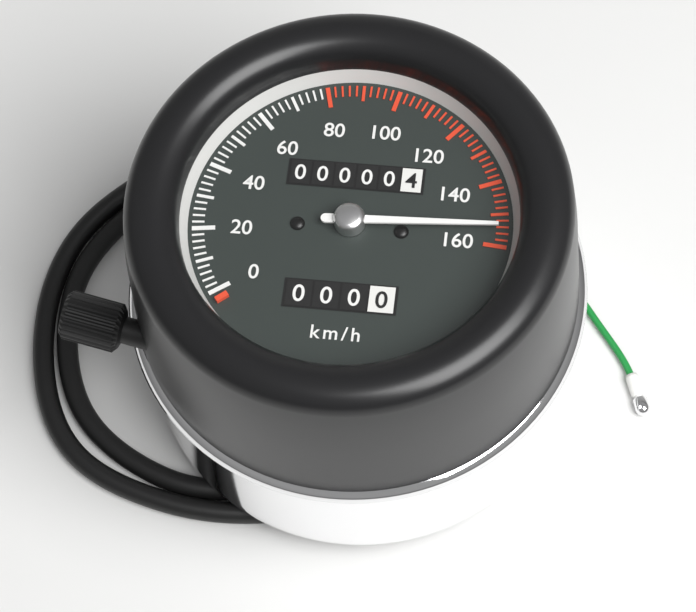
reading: 154 km/h
